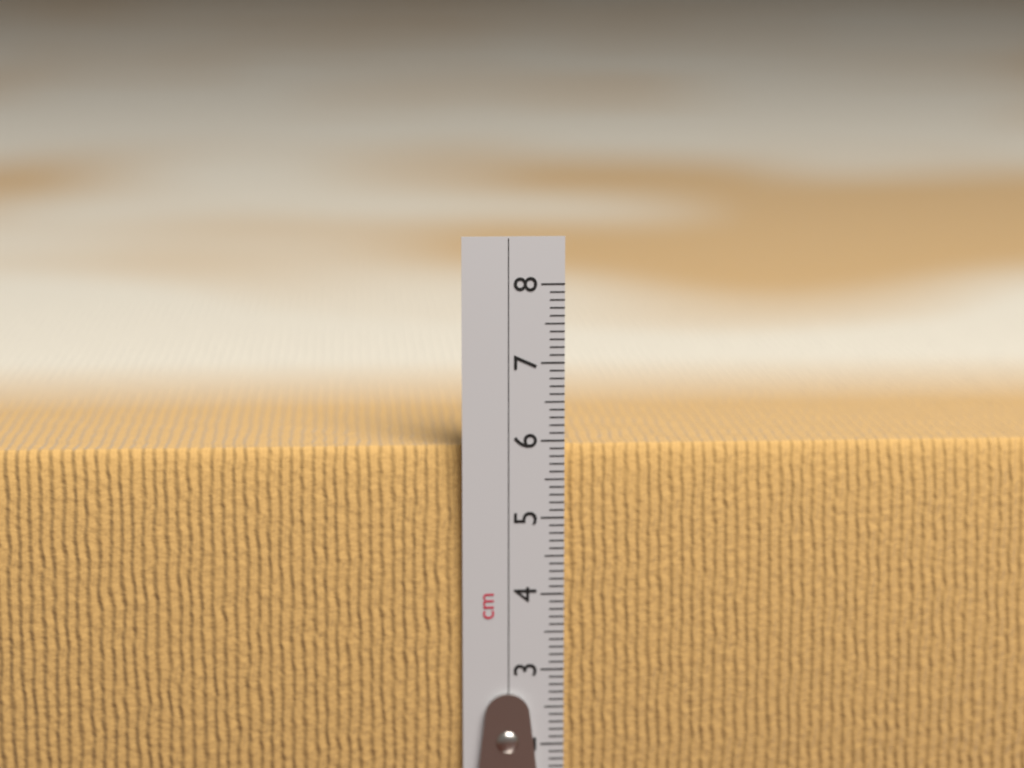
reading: 5.9 cm
